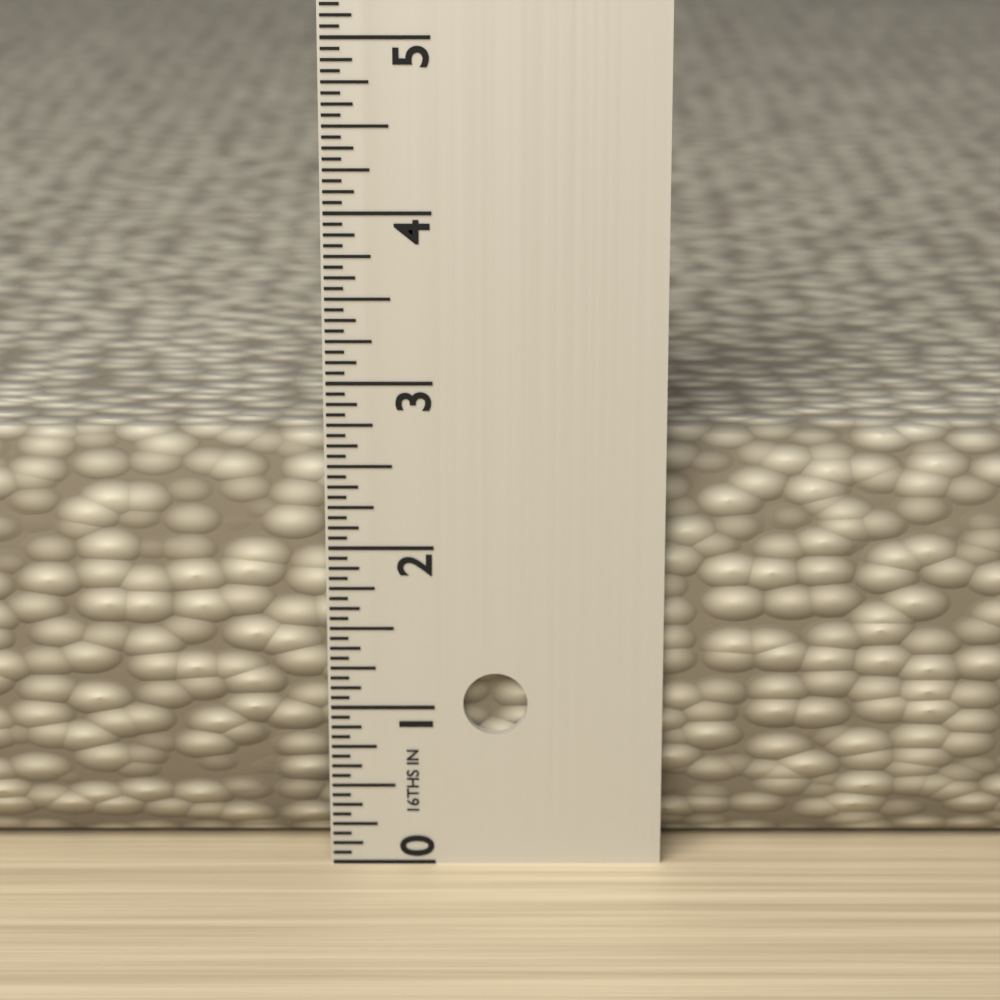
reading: 2.6250 in
